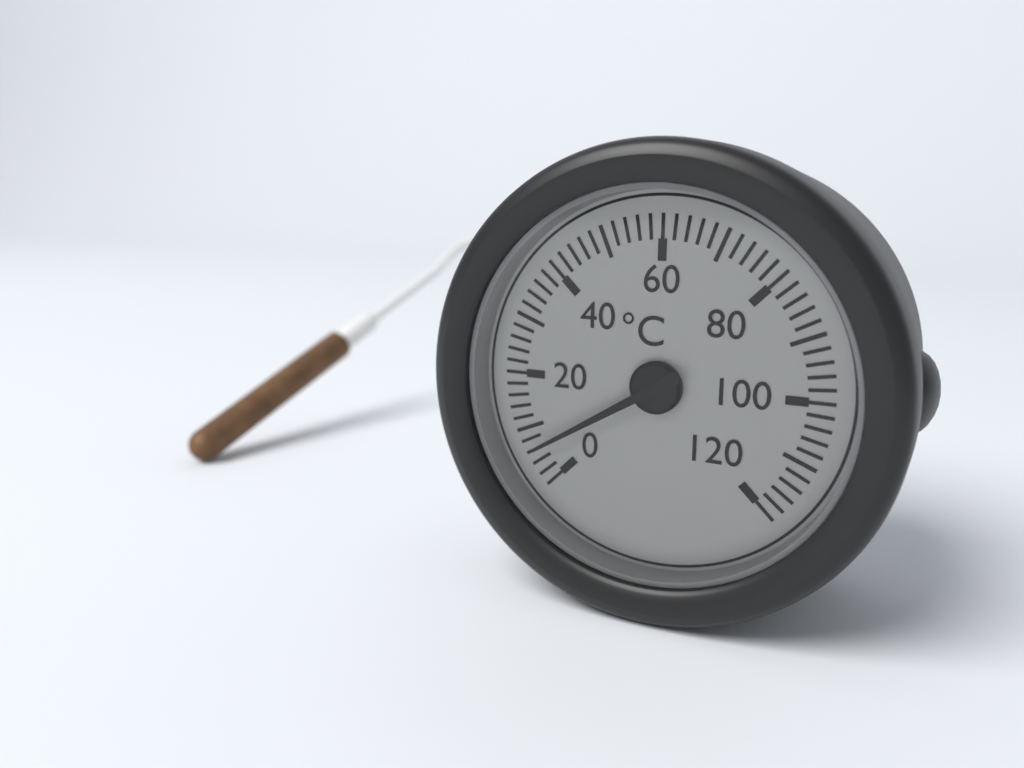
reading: 6 °C
